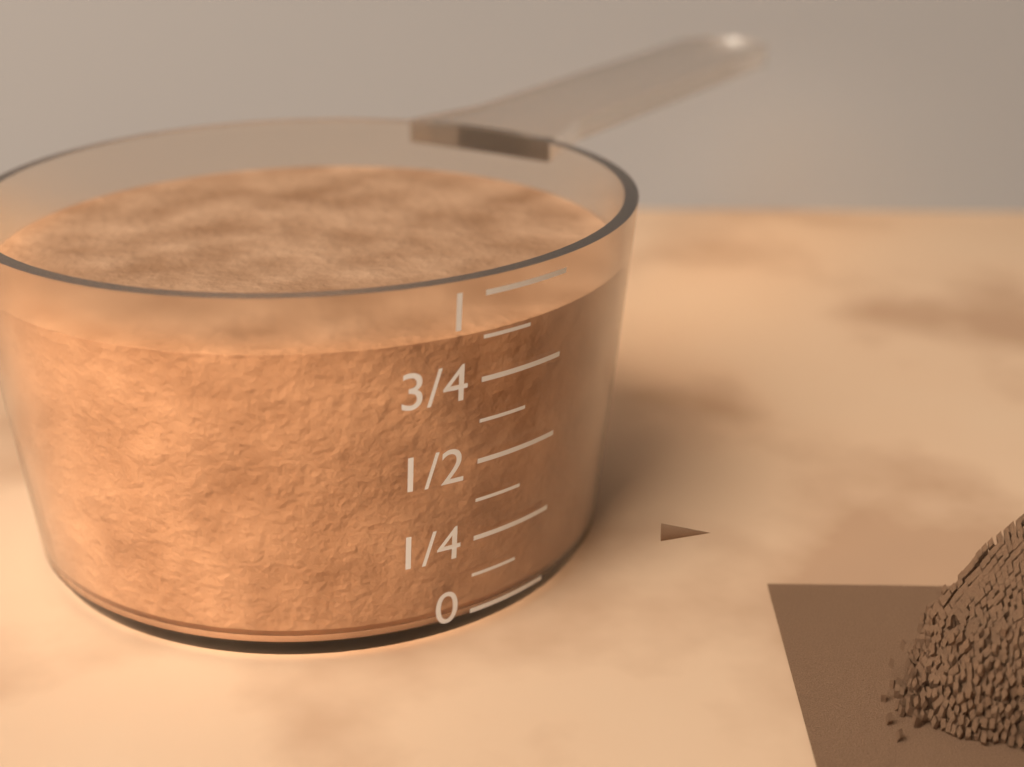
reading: 0.875 (no unit)
